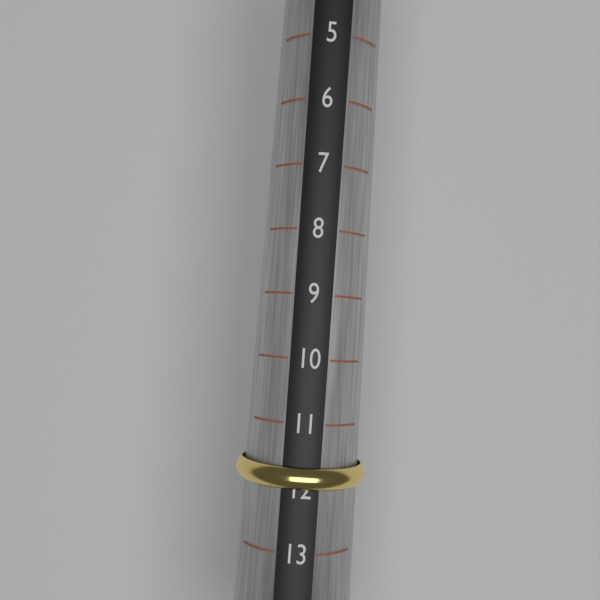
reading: 12 (no unit)
